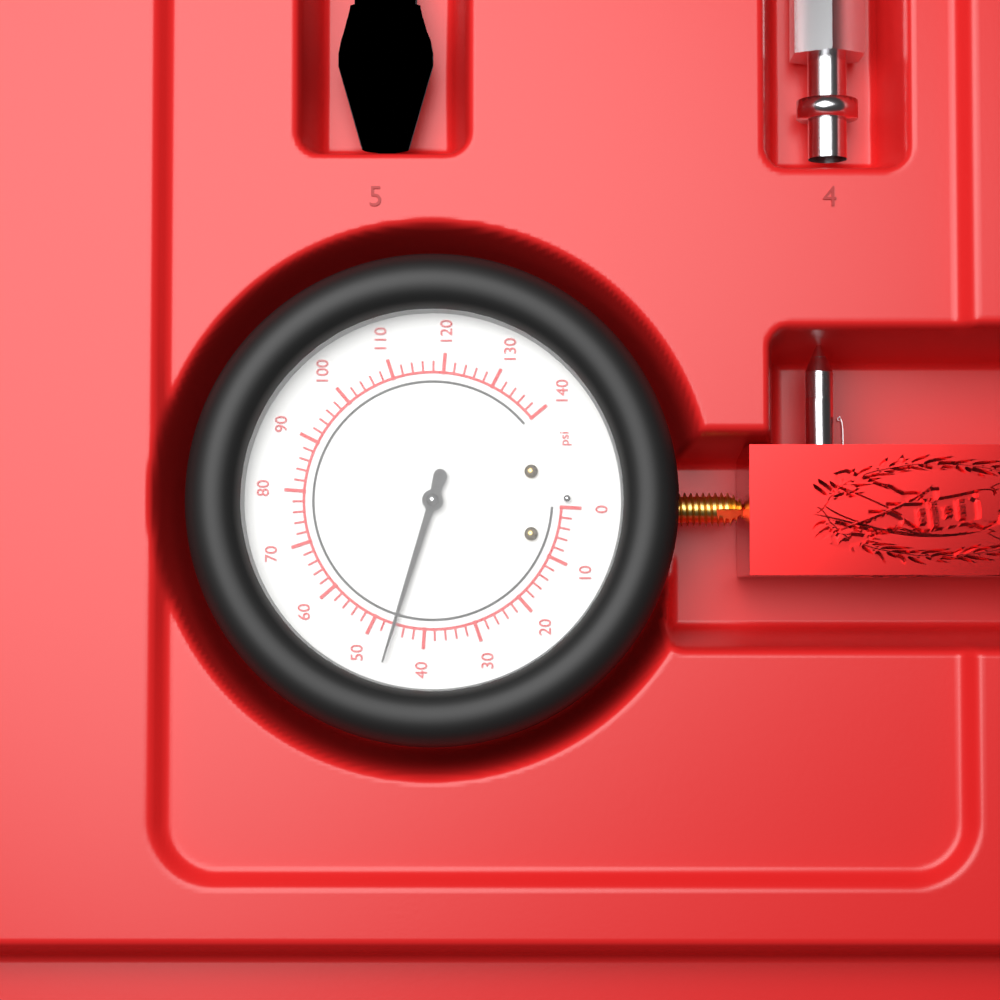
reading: 46 psi
